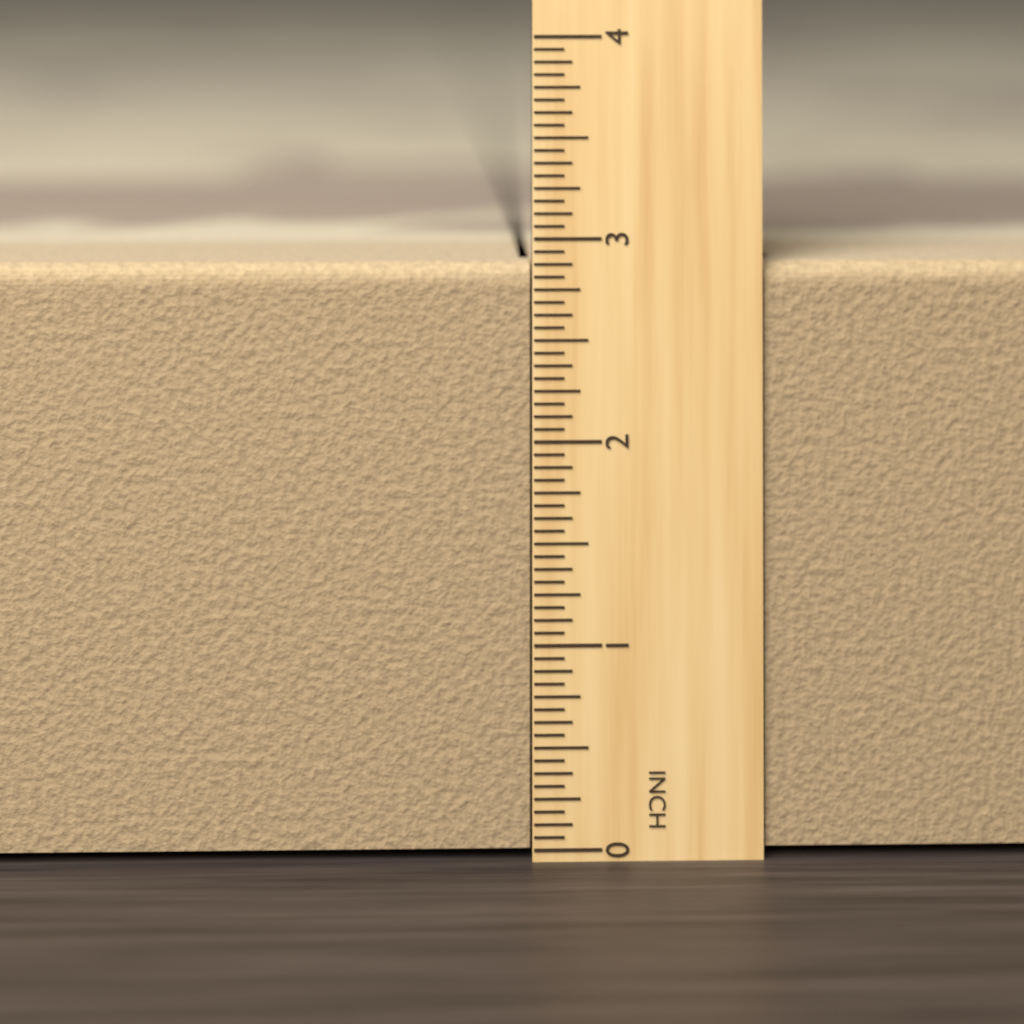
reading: 2.8750 in
